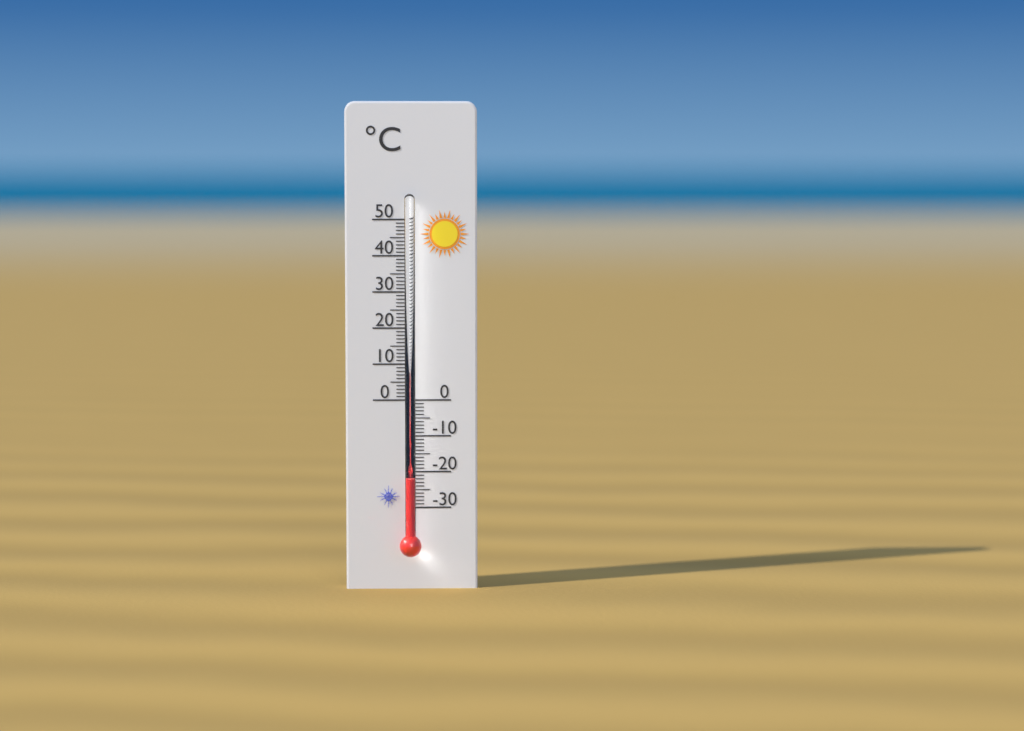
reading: -22 °C
